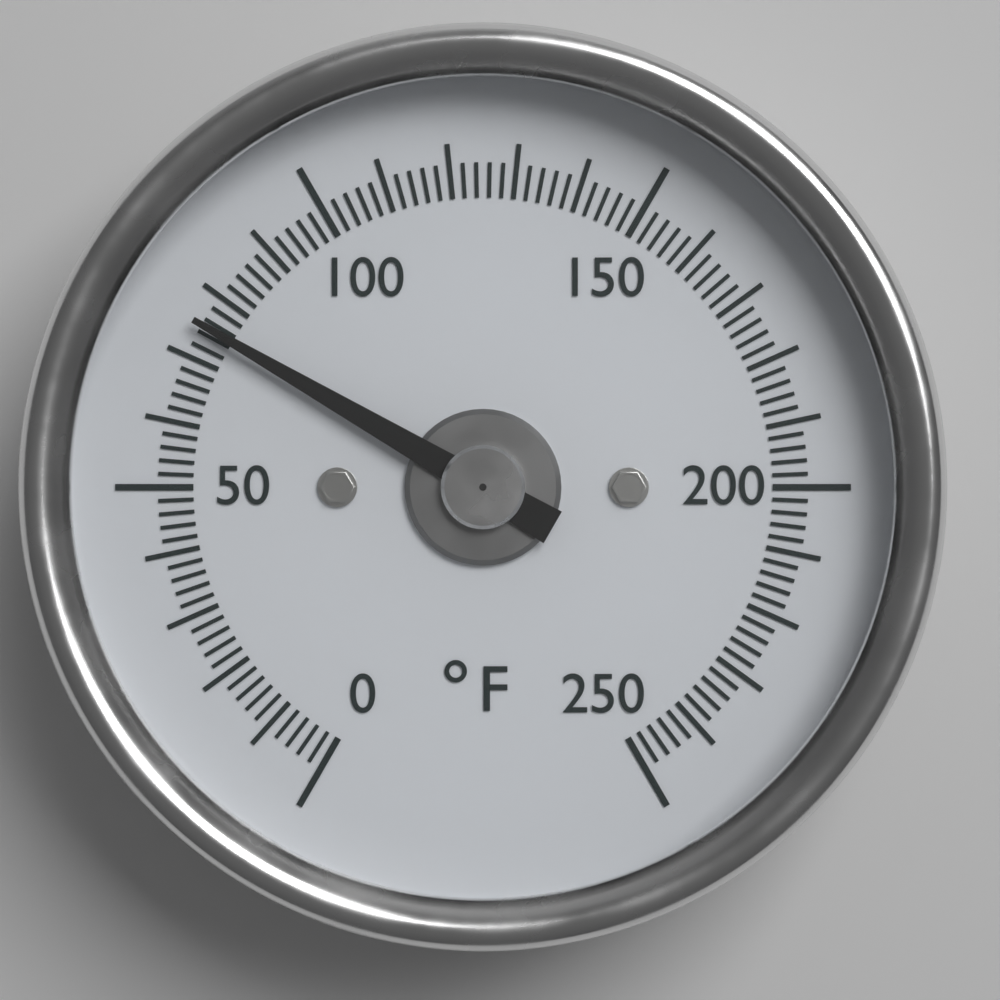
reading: 75 °F
